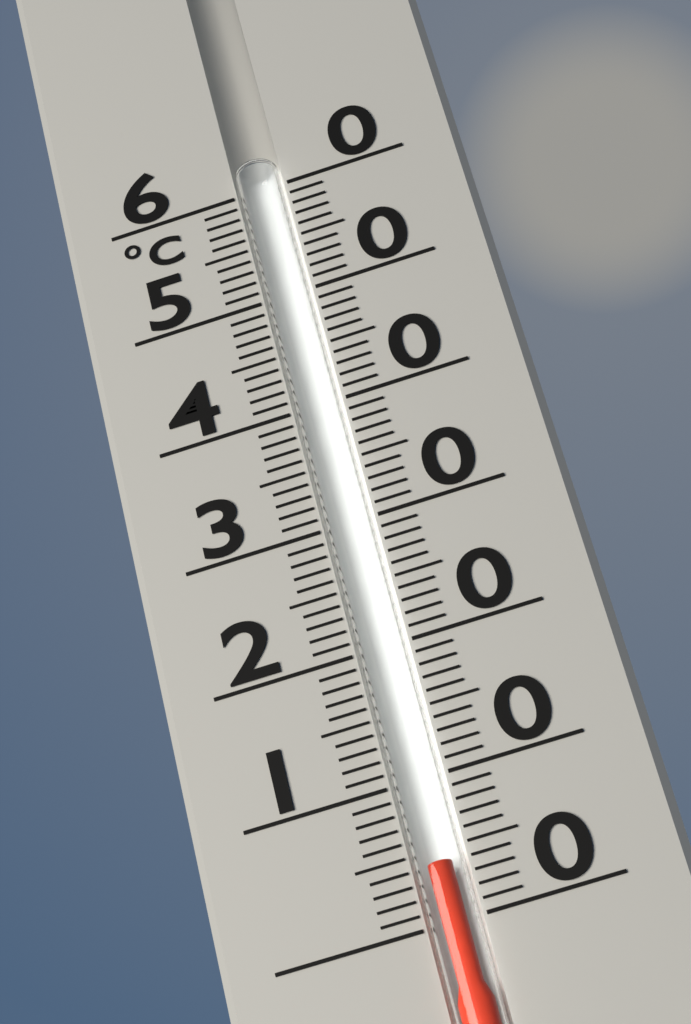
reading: 4 °C
